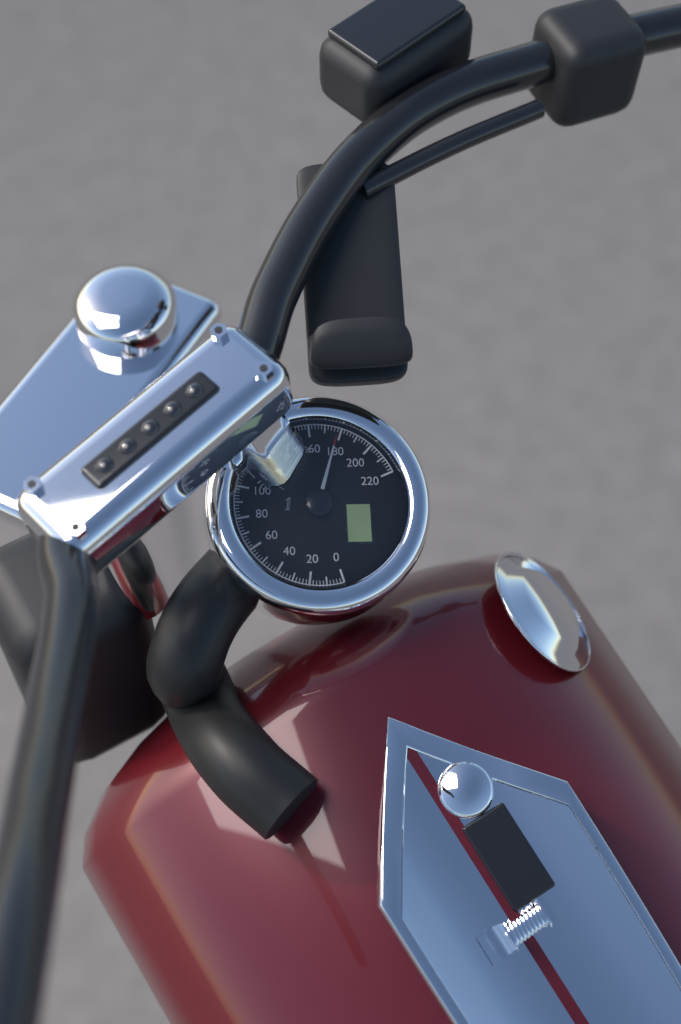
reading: 178 km/h
